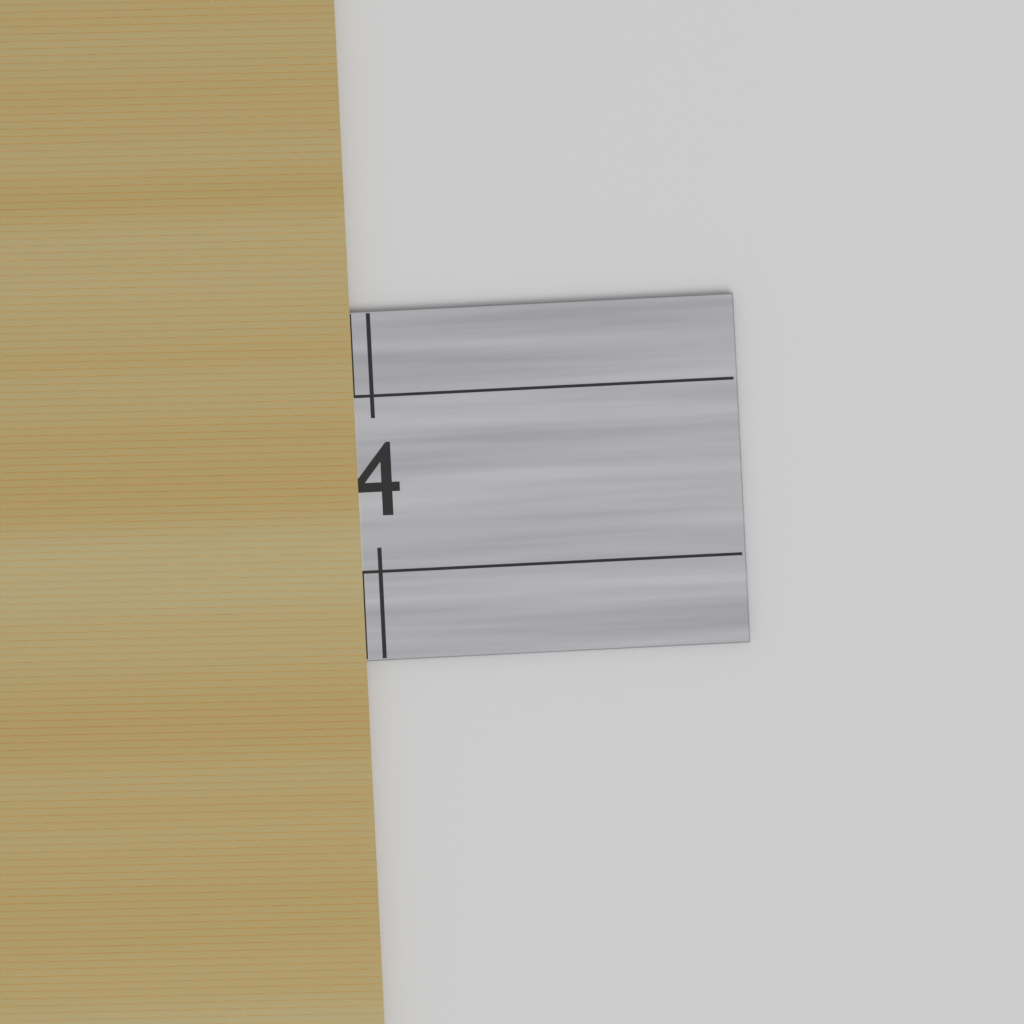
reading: 3.9 cm
